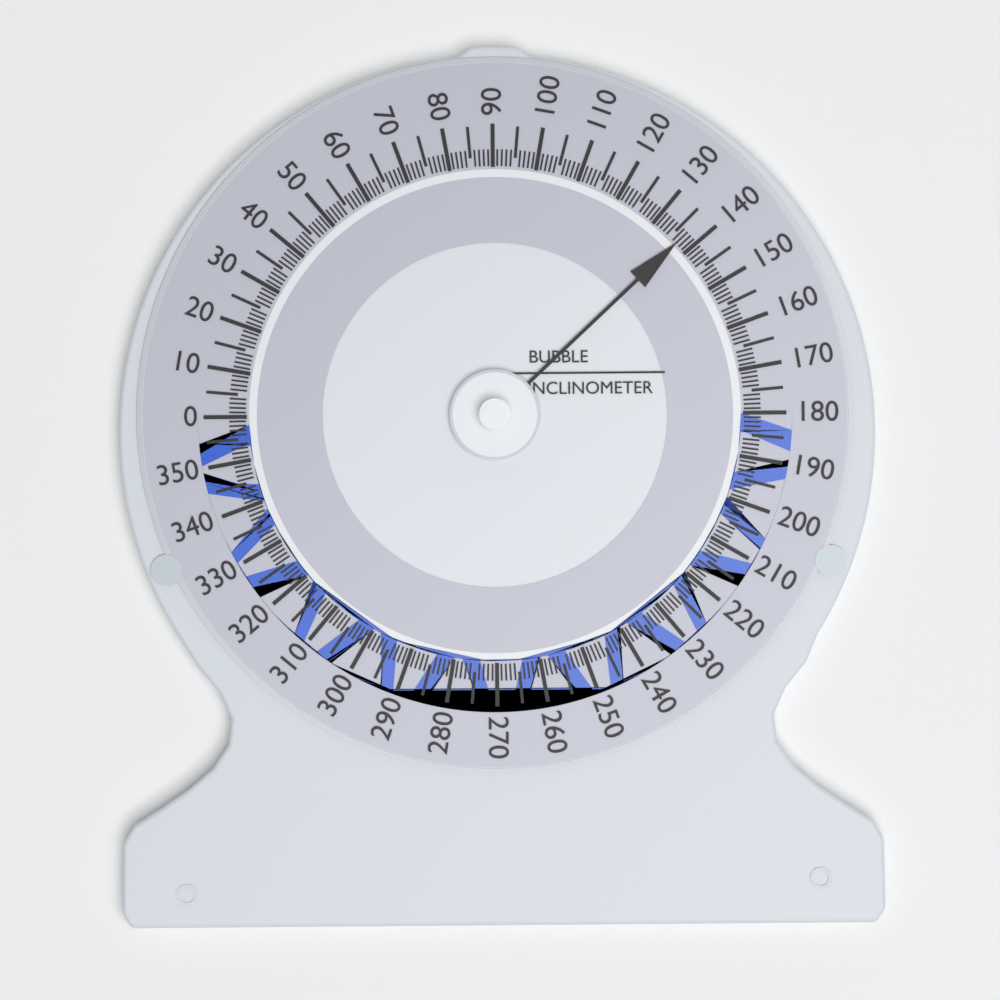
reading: 137 (no unit)
